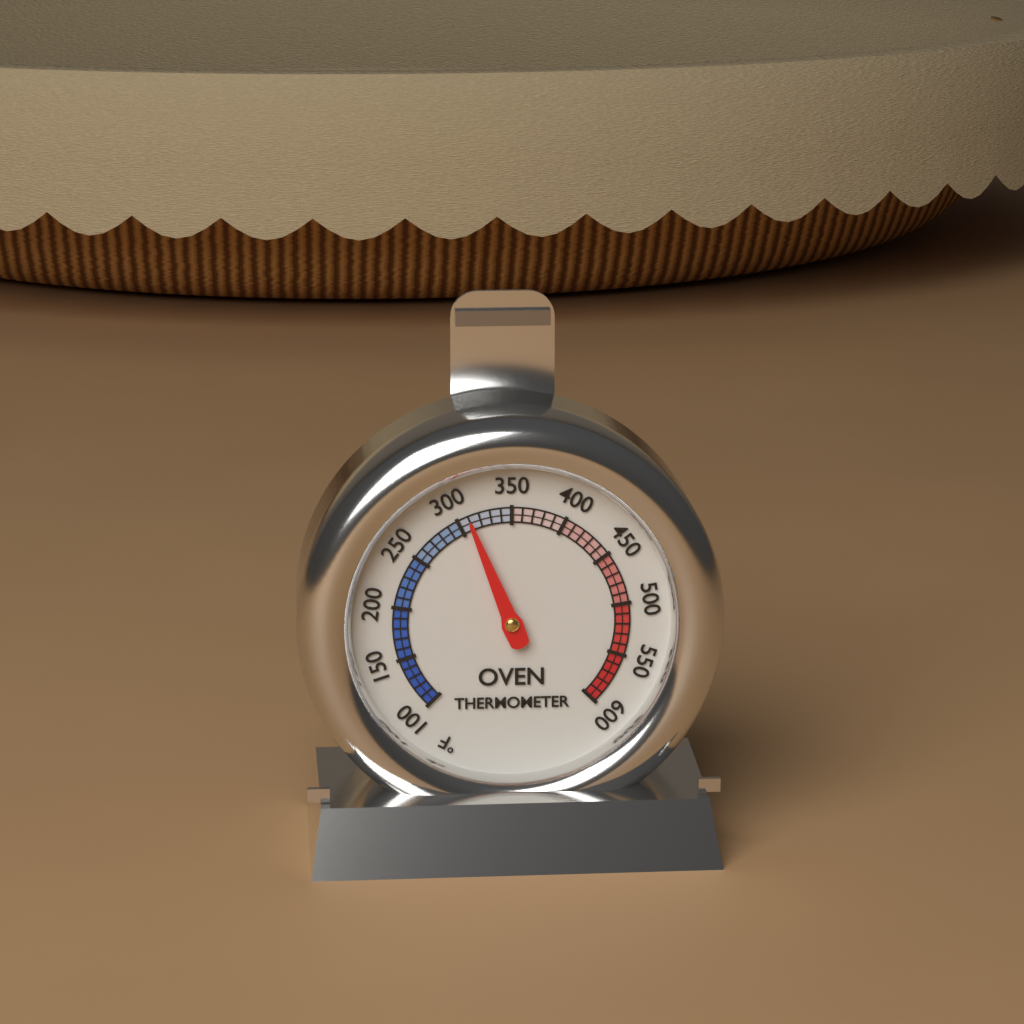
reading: 310 °F
